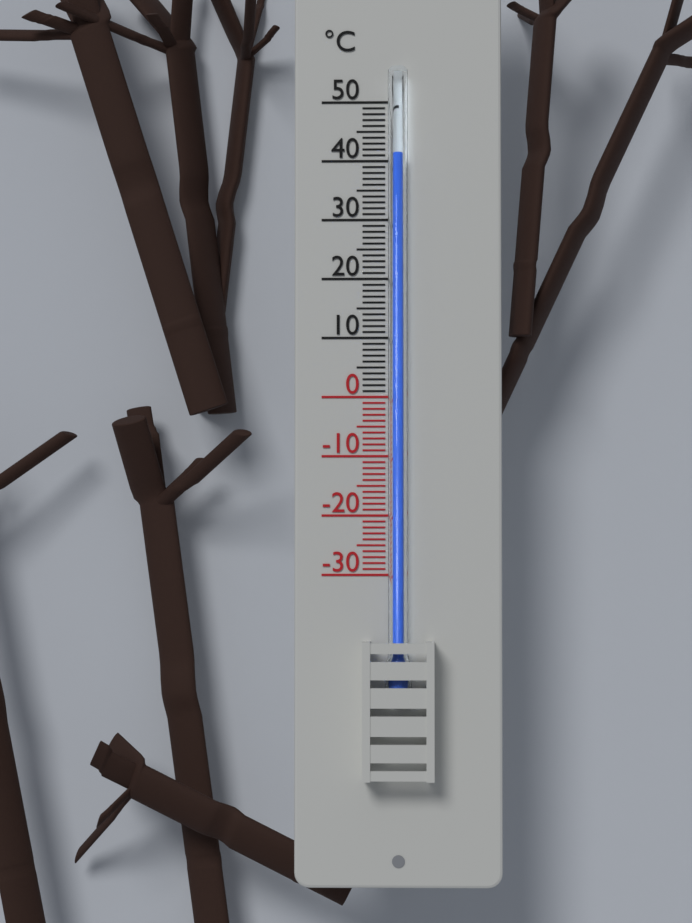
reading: 41 °C
